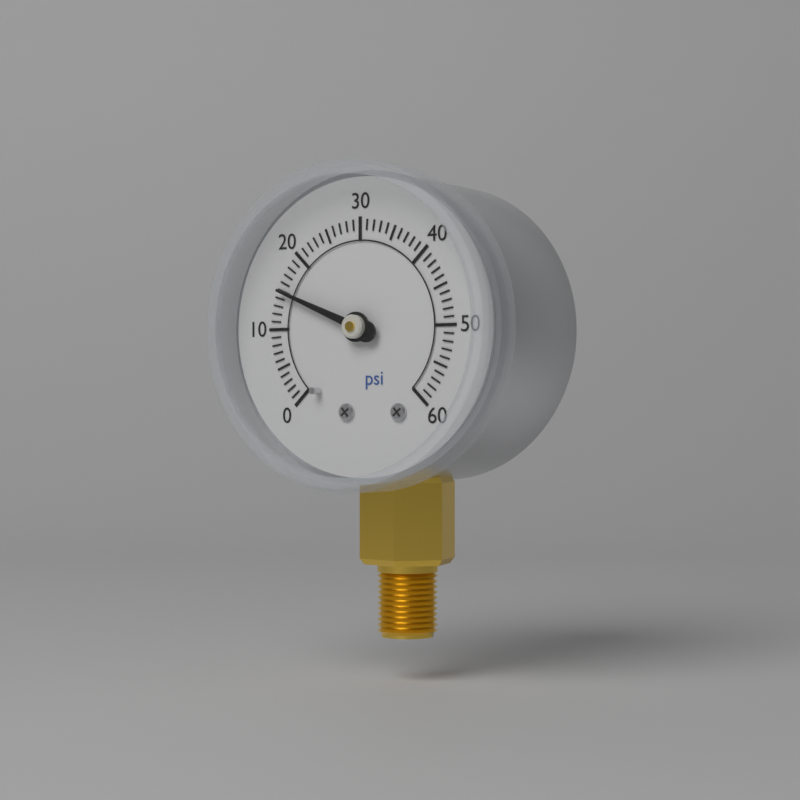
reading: 15 psi
